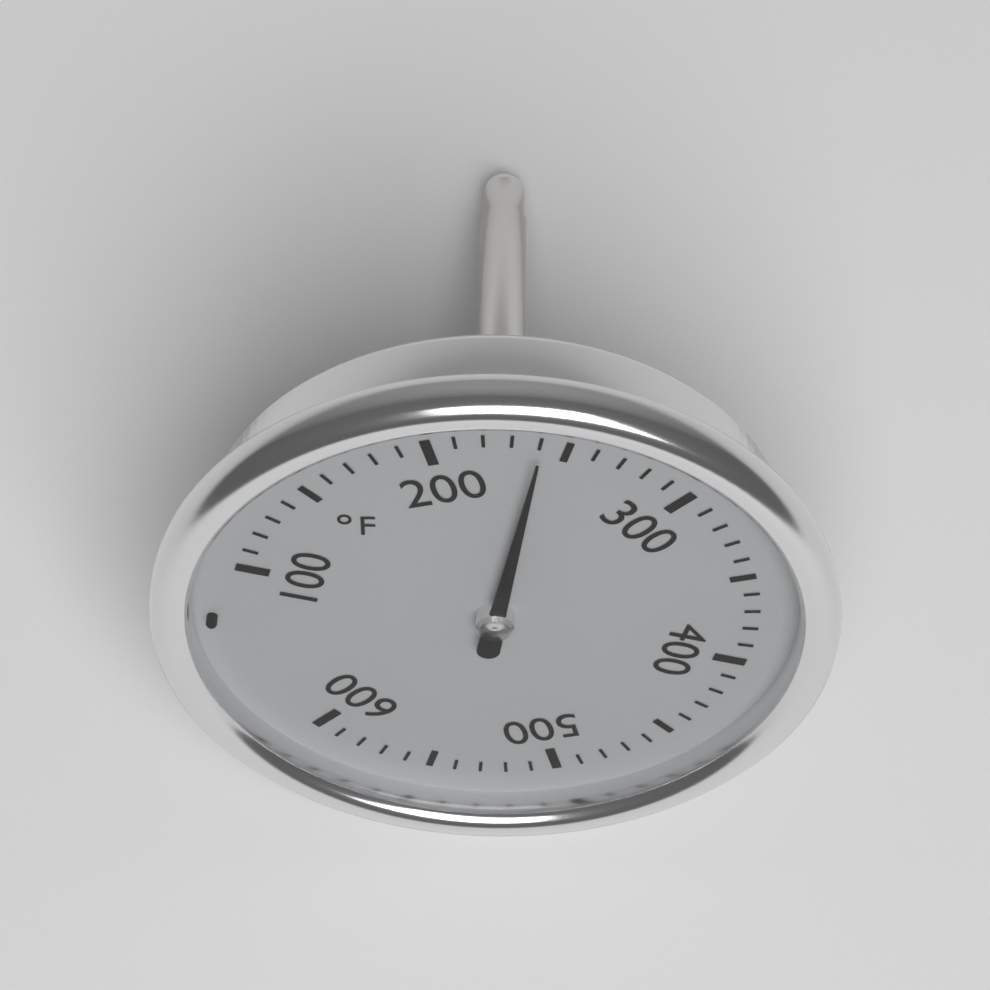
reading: 240 °F
